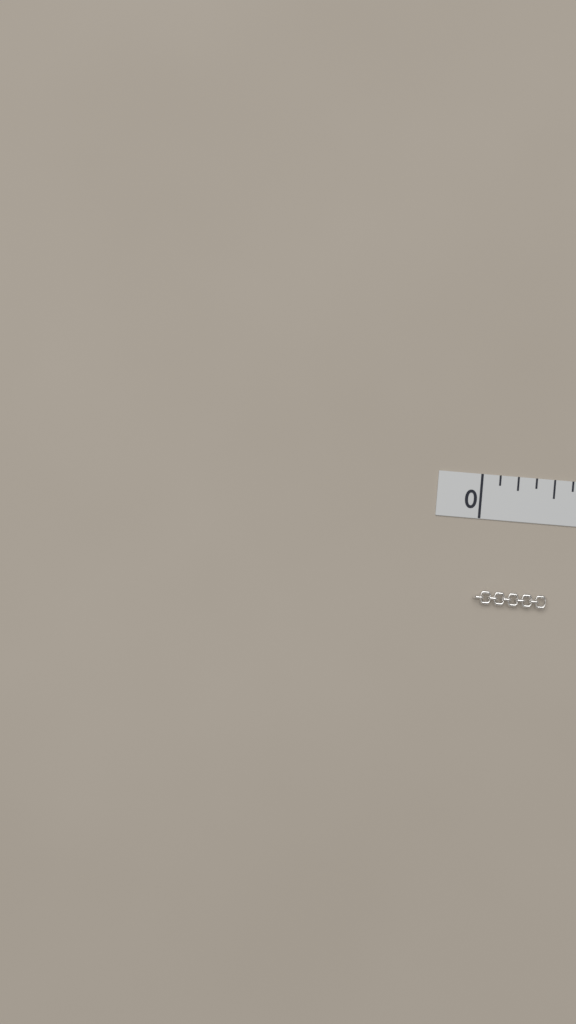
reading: 0.500 in
